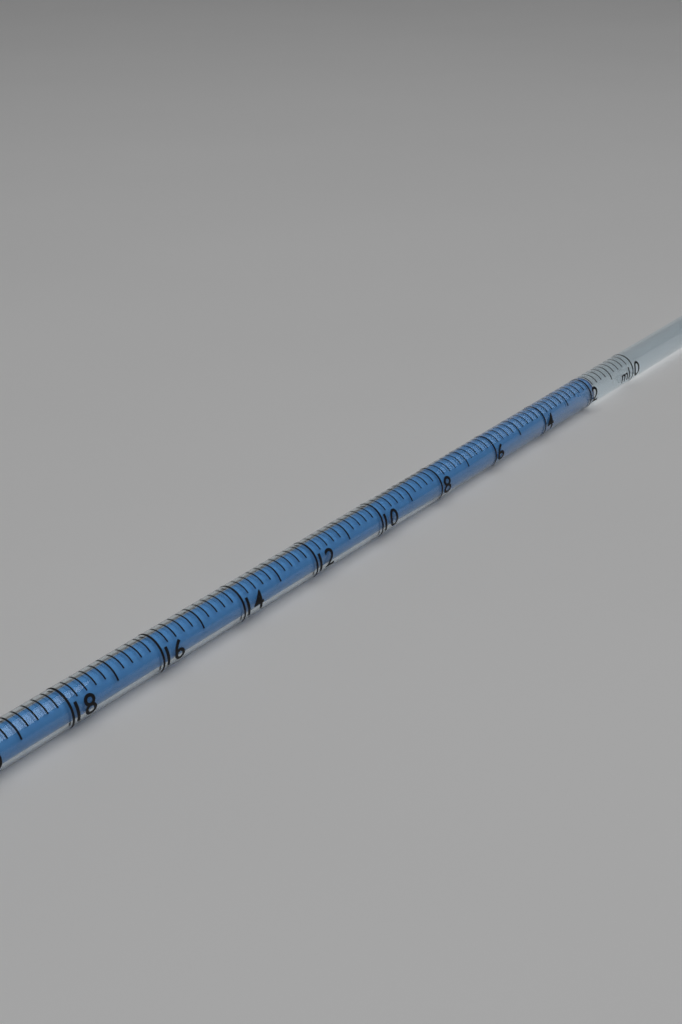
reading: 1.8 ml
